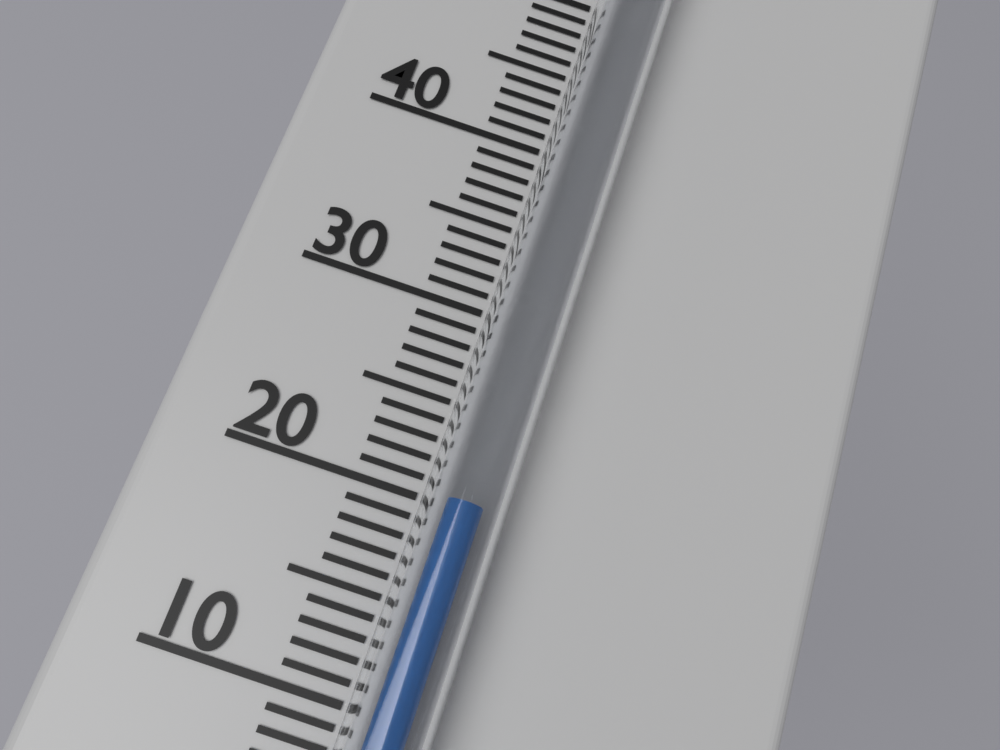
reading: 20 °C
